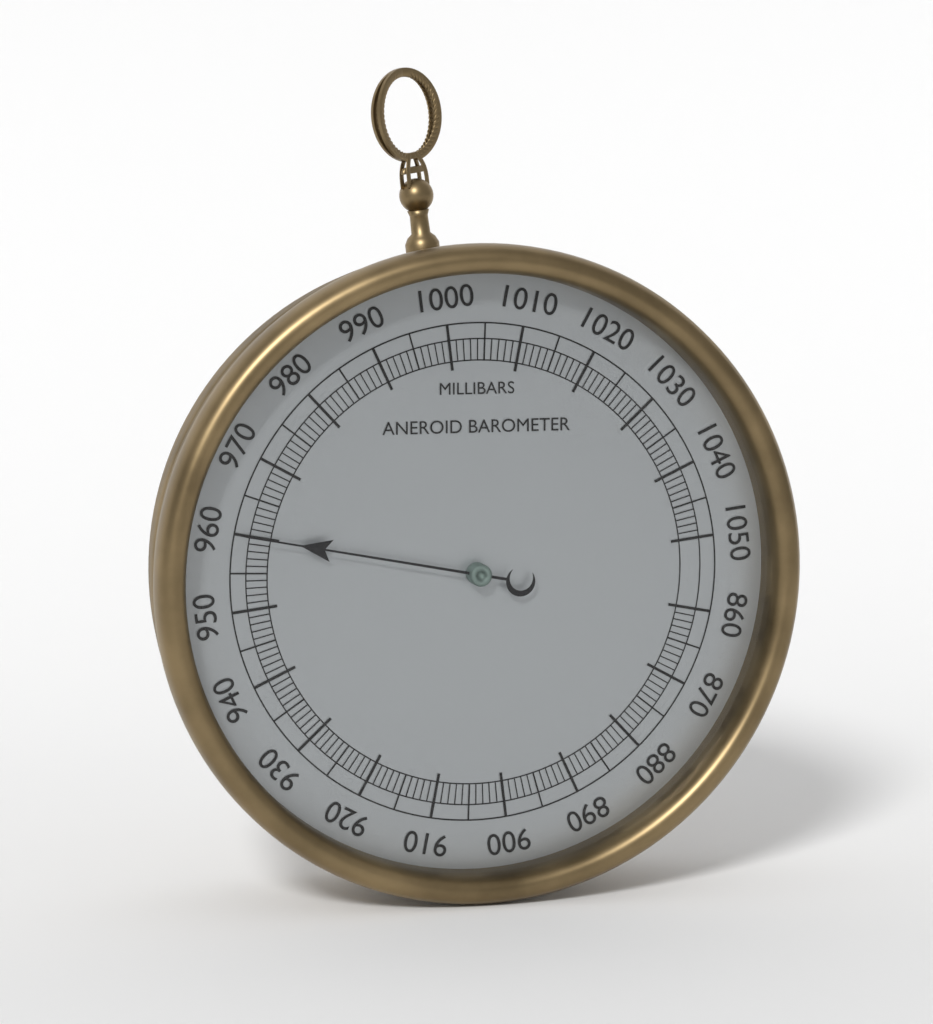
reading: 960 mbar
